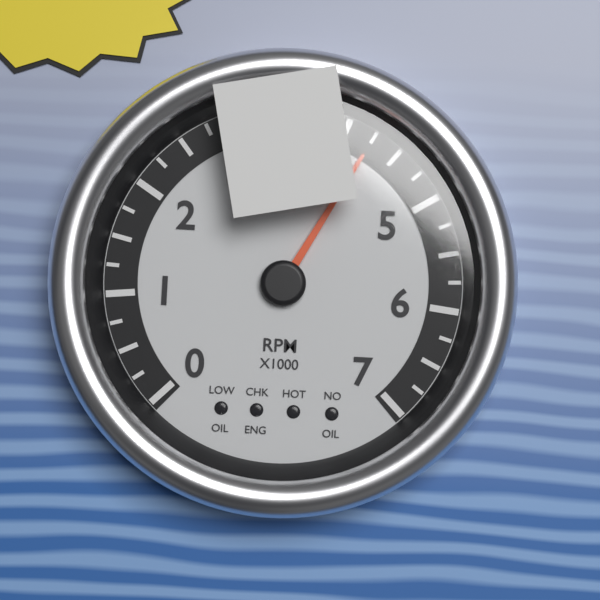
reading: 4250 RPM
